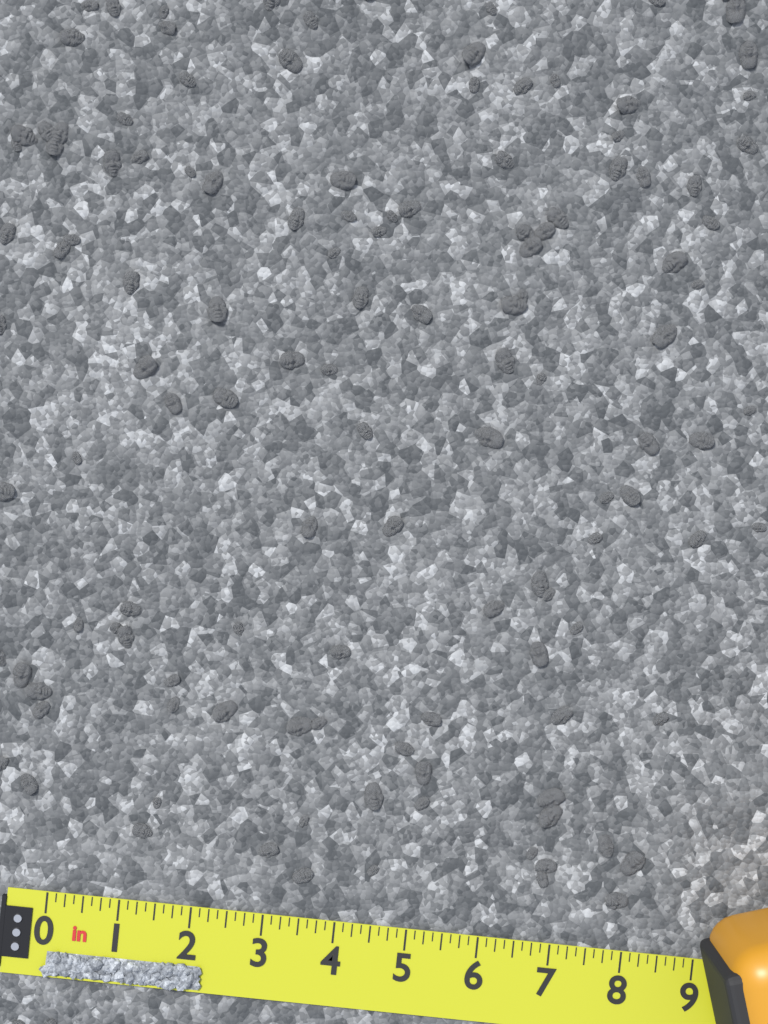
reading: 2.250 in
